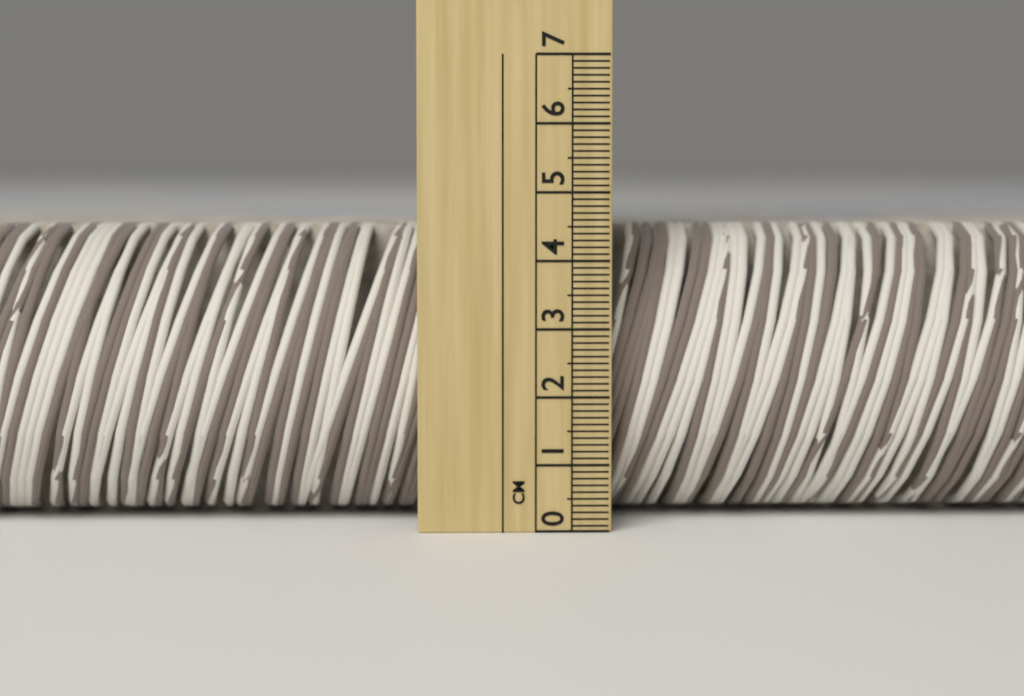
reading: 4.5 cm
